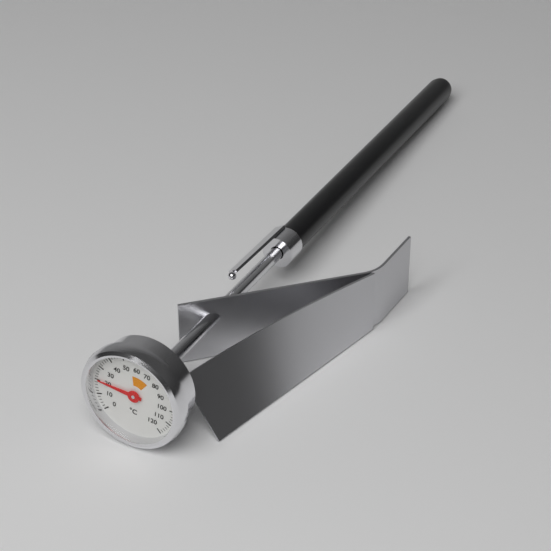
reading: 20 °C
